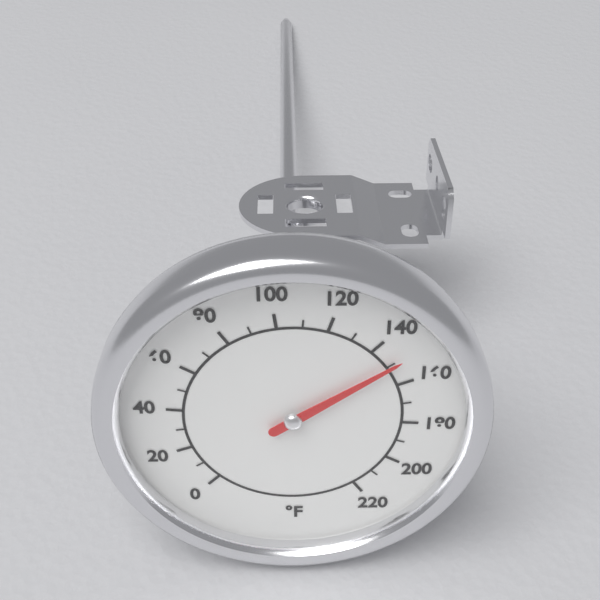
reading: 150 °F
